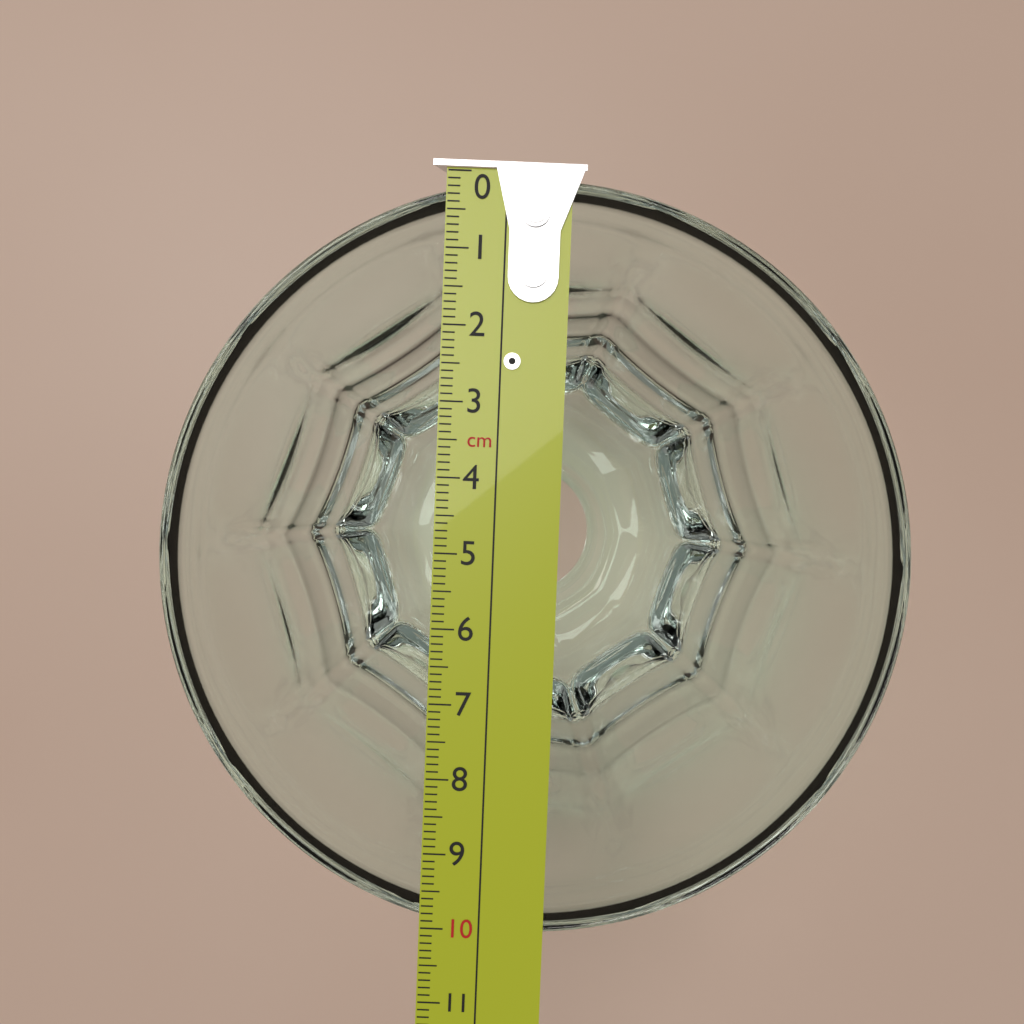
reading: 10.1 cm
